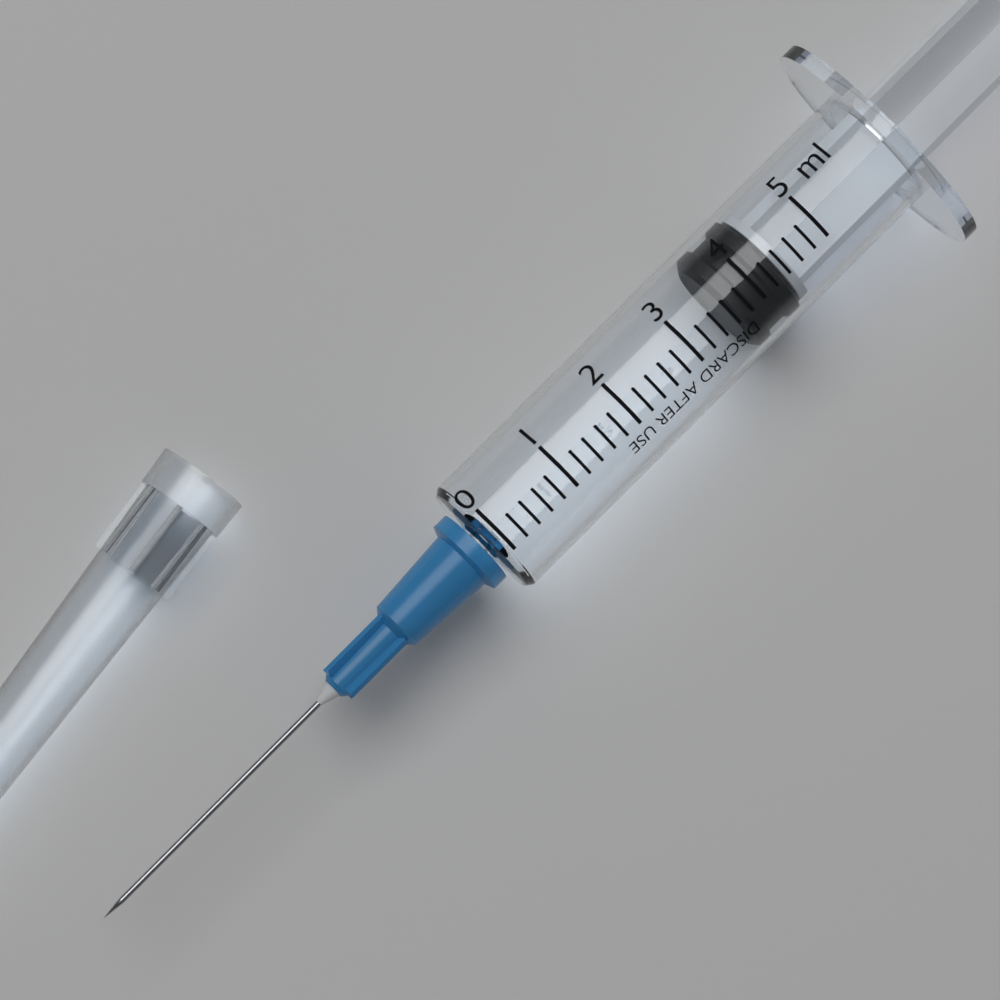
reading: 3.6 ml
